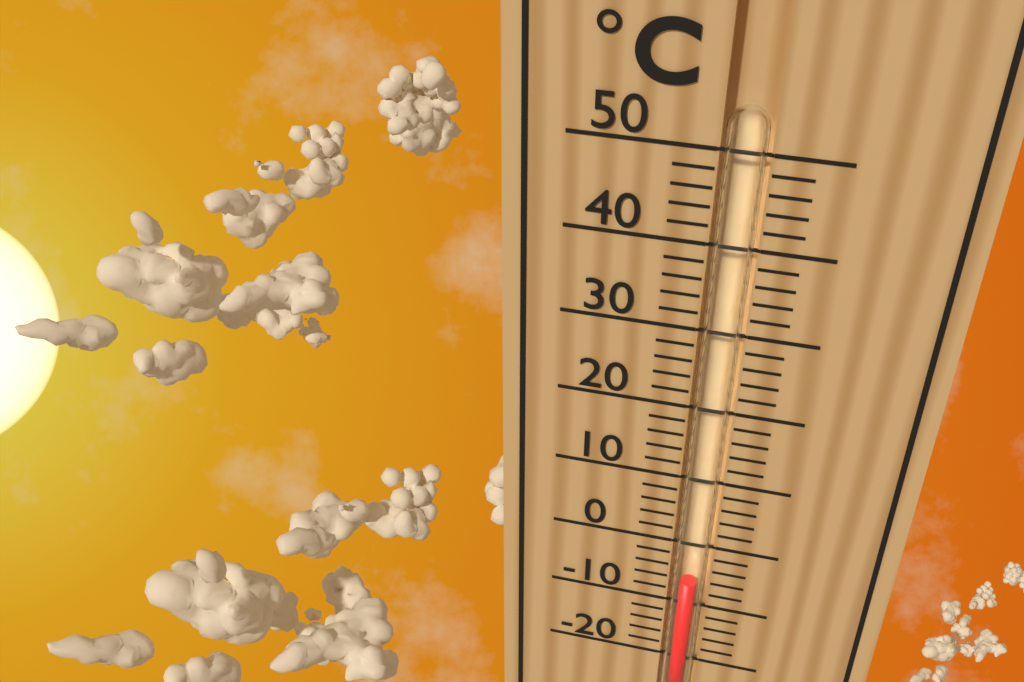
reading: -6 °C
